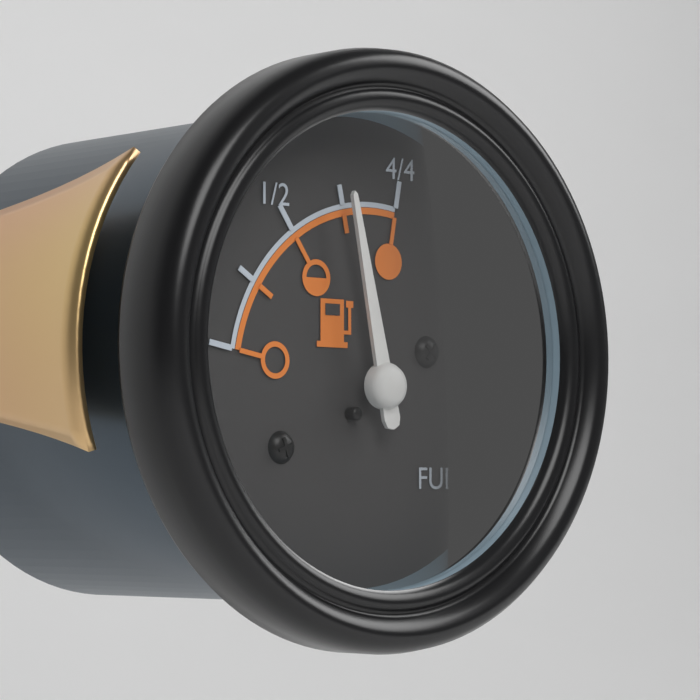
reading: 0.75 (no unit)
